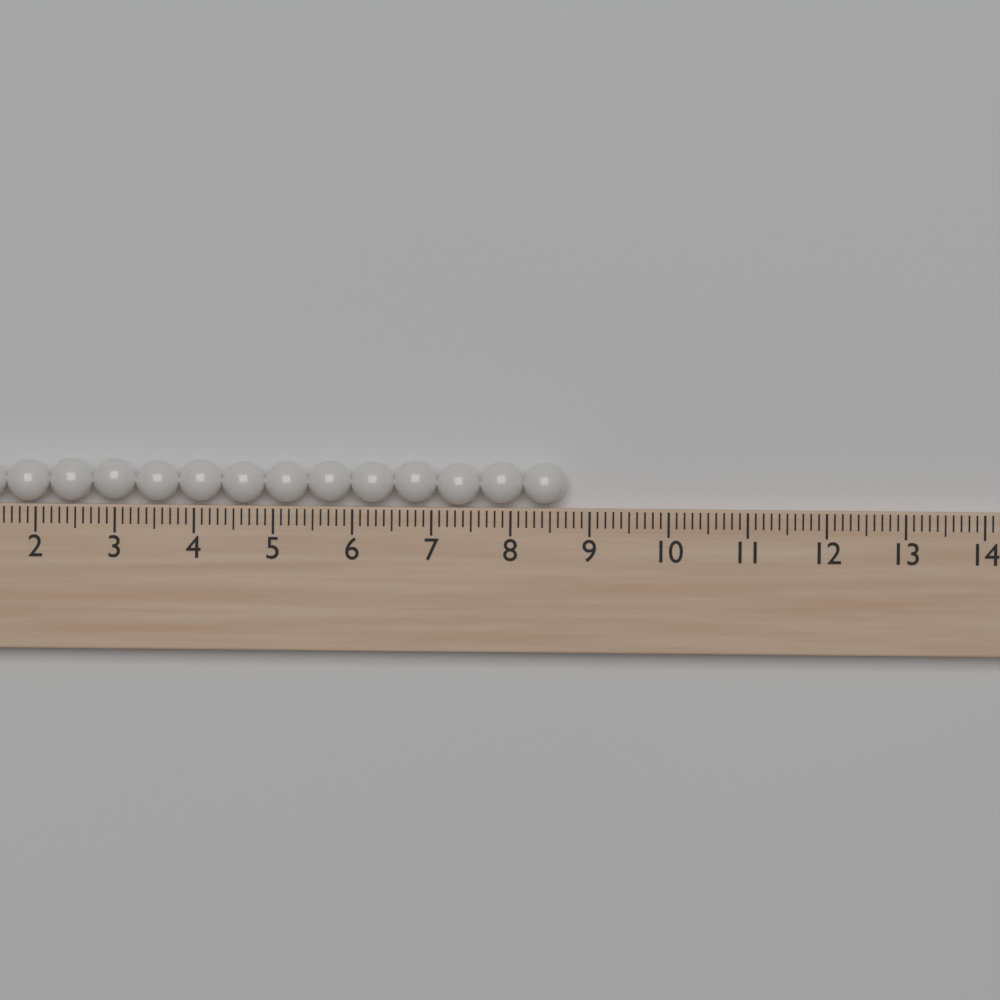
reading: 8.7 (no unit)
